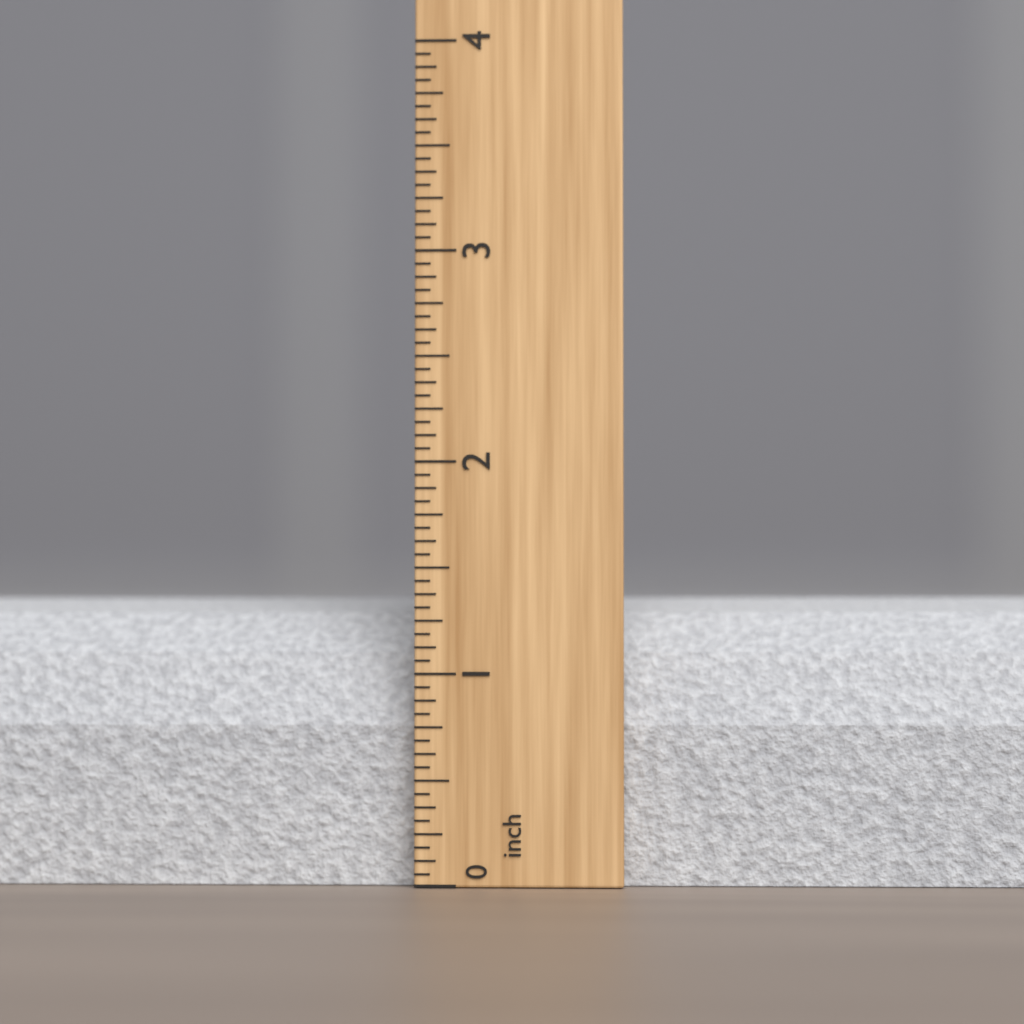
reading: 1.3750 inch
